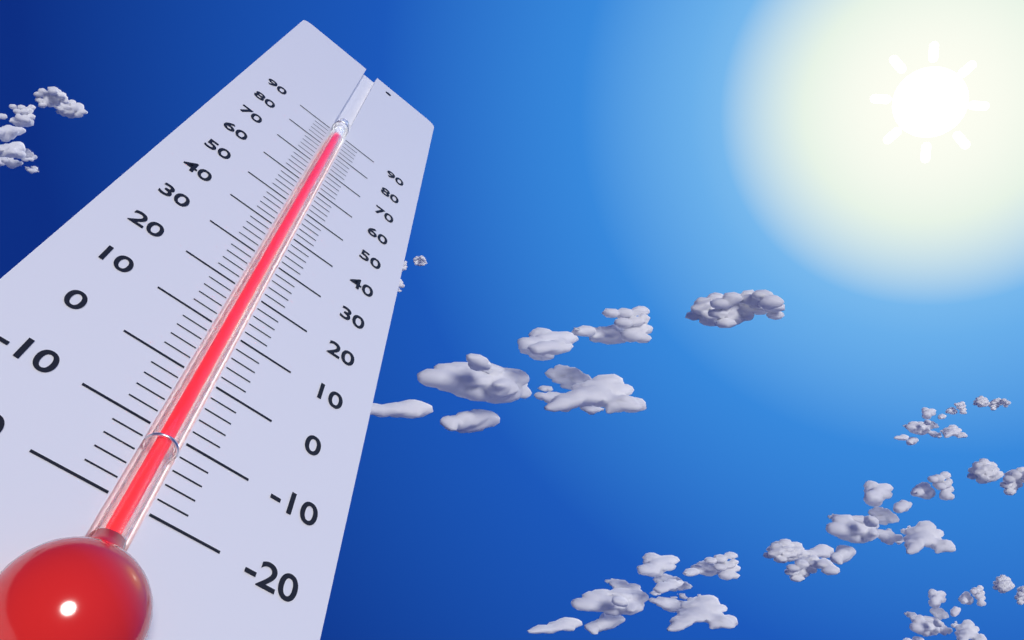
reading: 88 (no unit)
